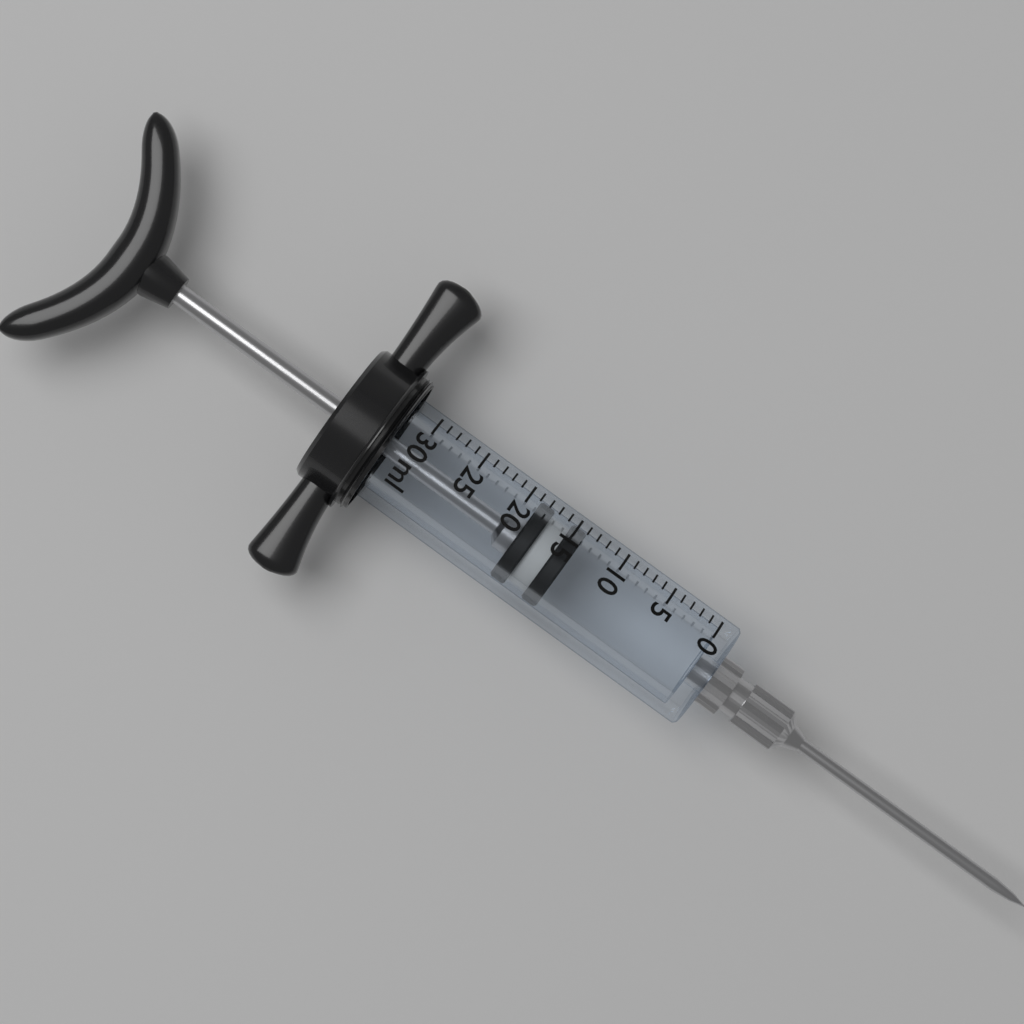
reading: 14 ml
